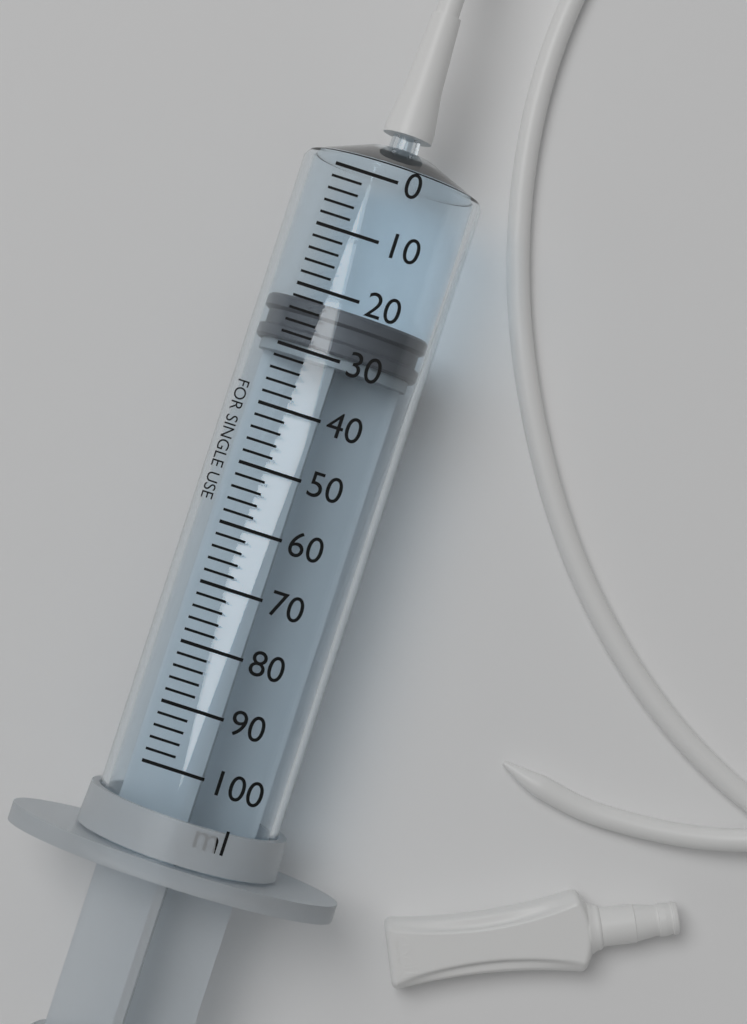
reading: 22 ml
